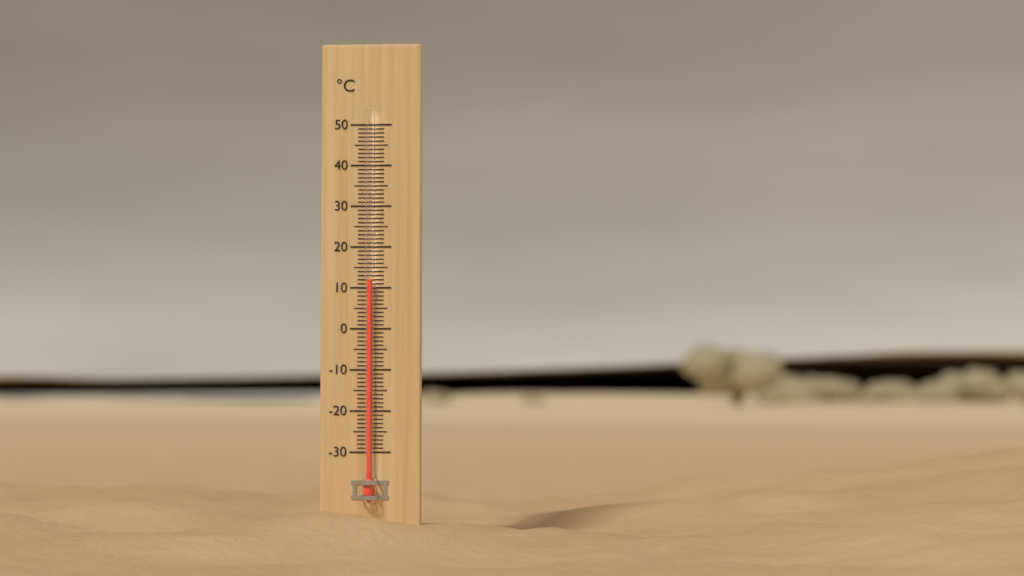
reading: 12 °C
